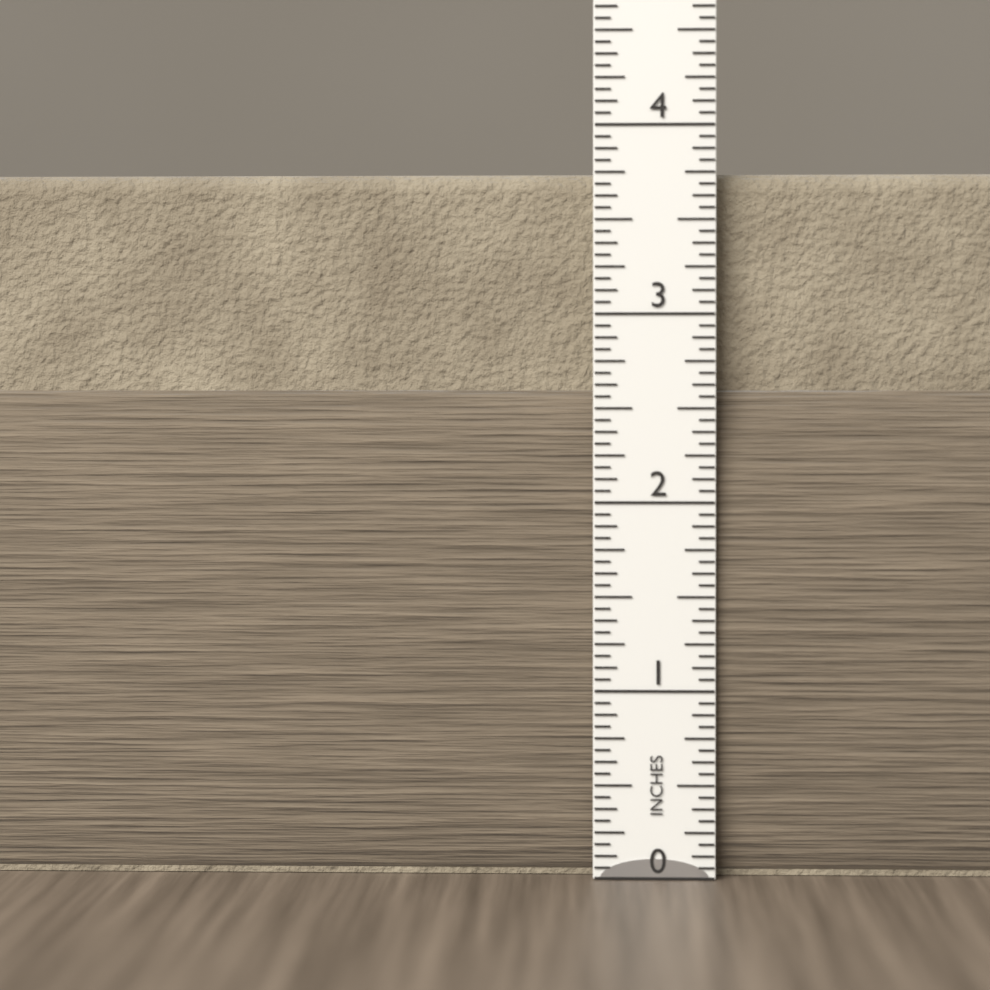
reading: 3.7500 in
